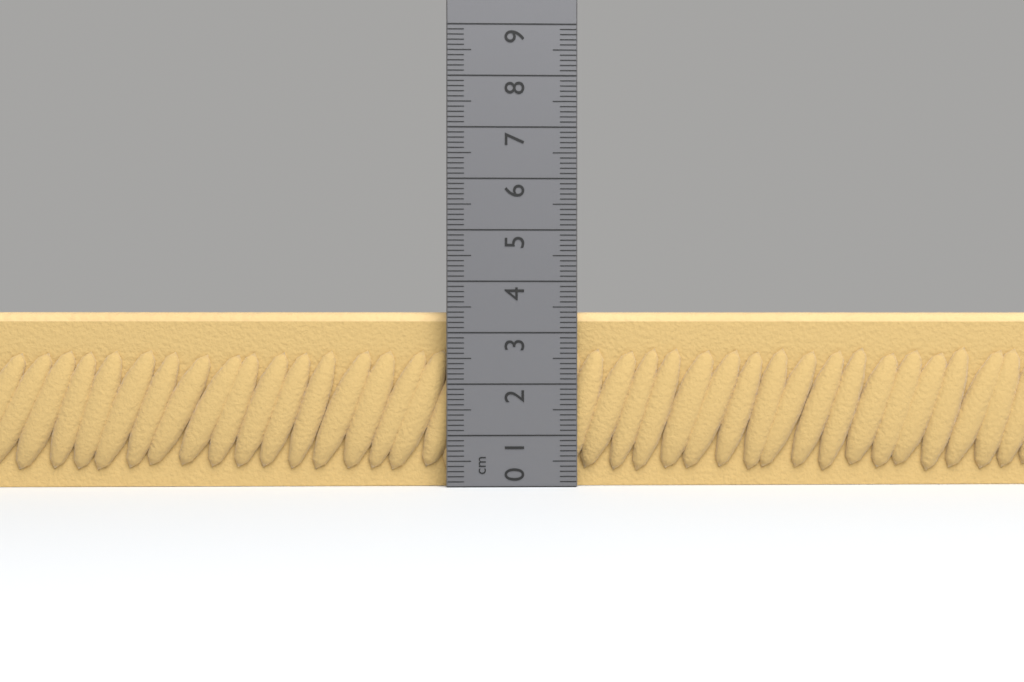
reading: 3.4 cm
